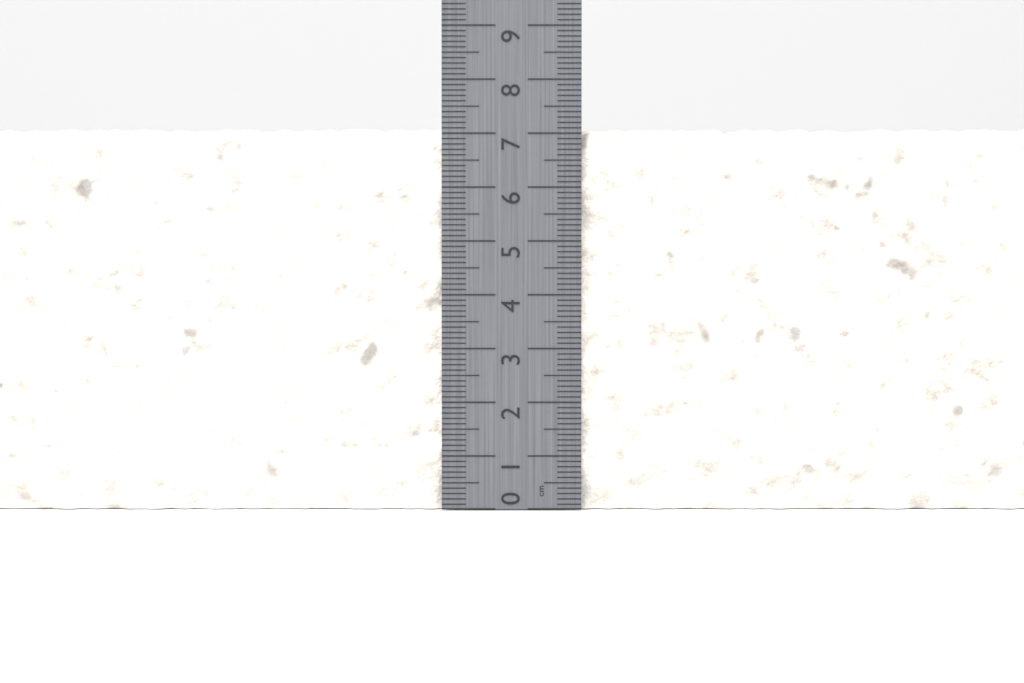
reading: 7.1 cm
